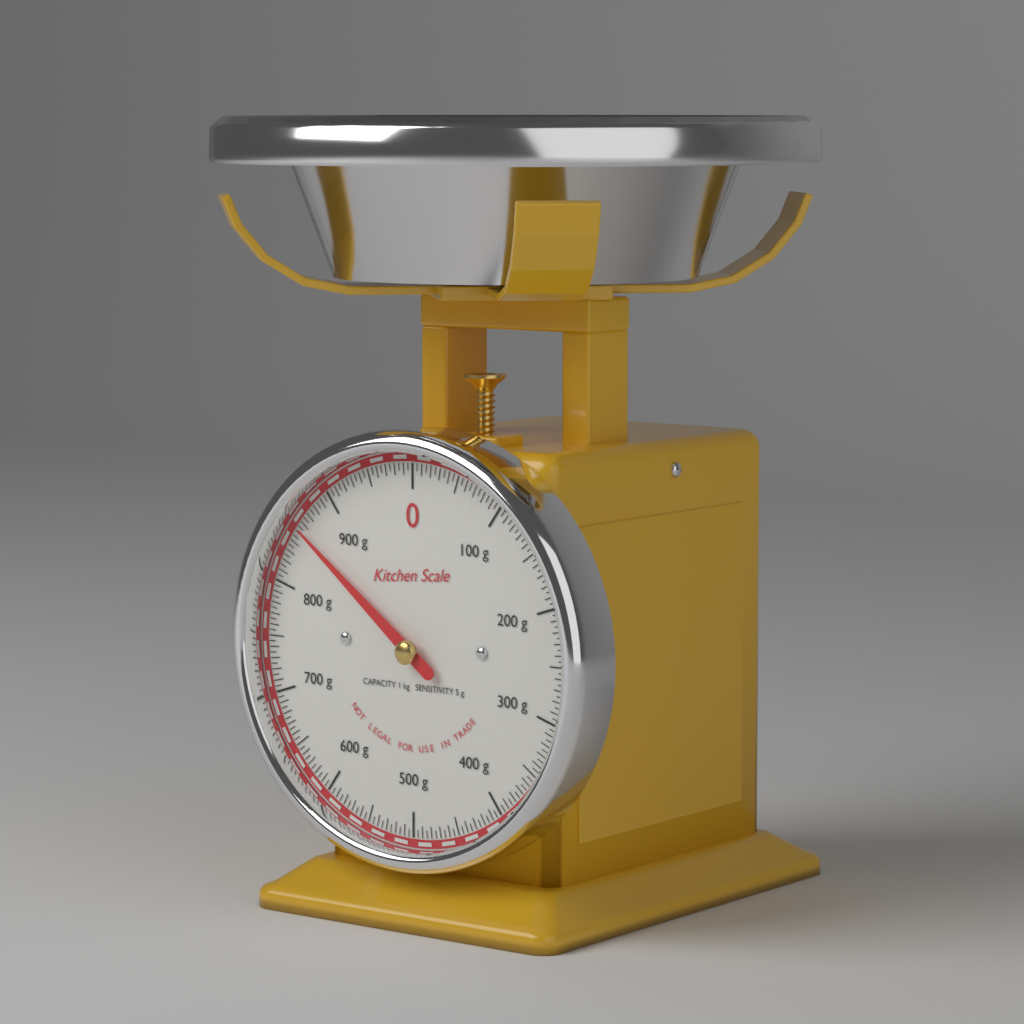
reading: 855 g
